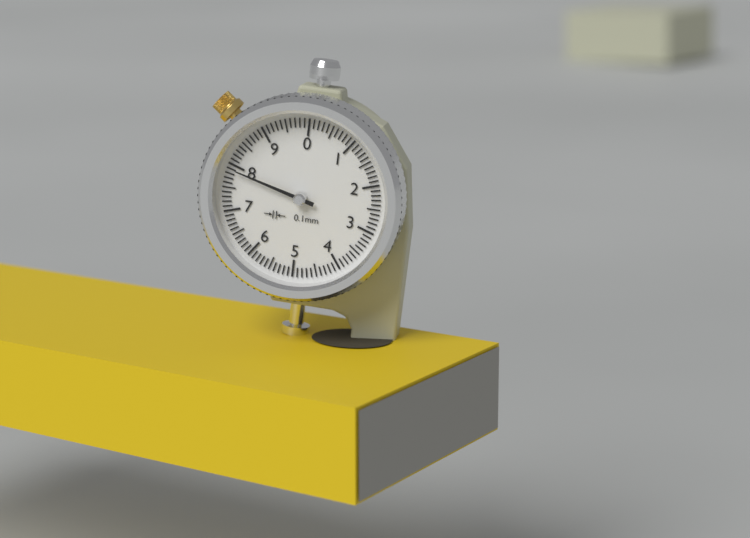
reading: 7.9 mm
